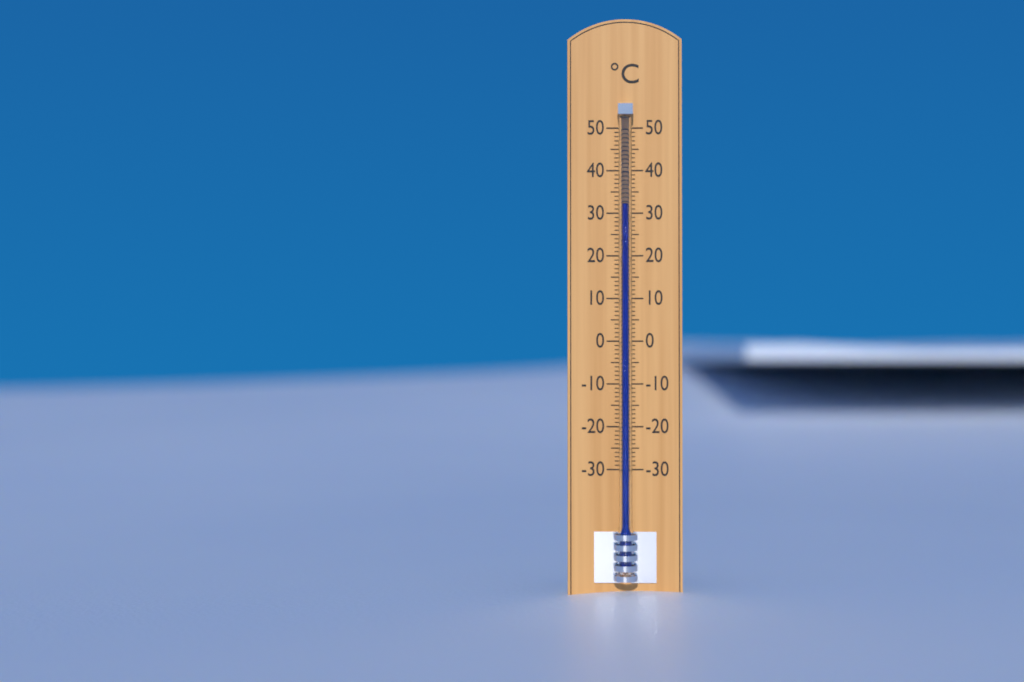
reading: 32 °C
